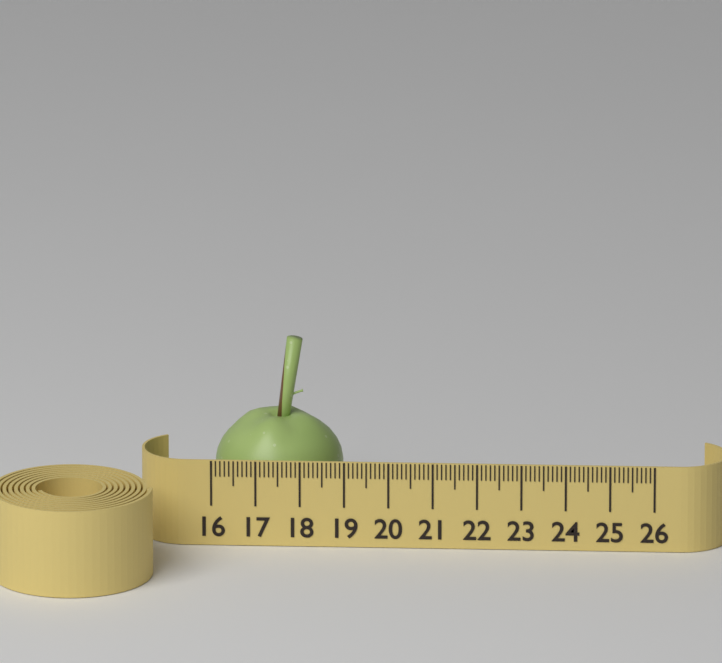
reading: 18.9 (no unit)
